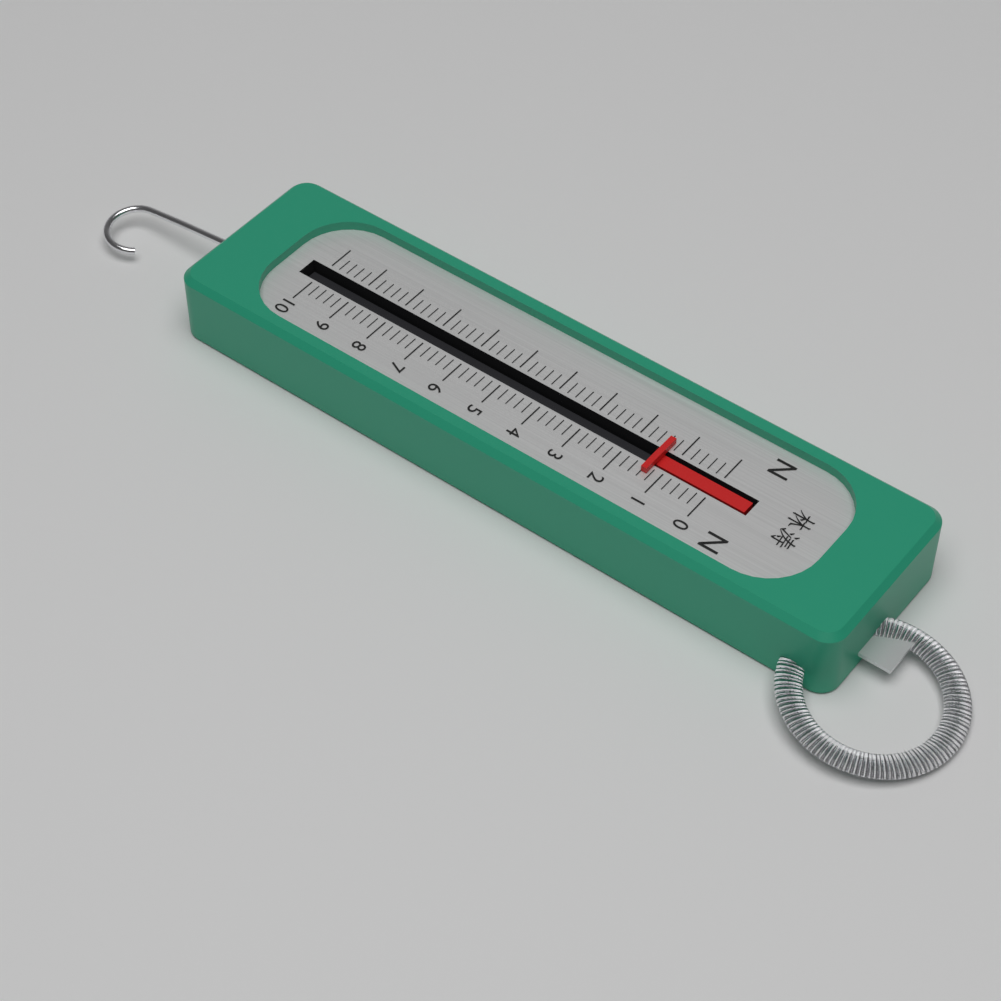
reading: 1.4 N
